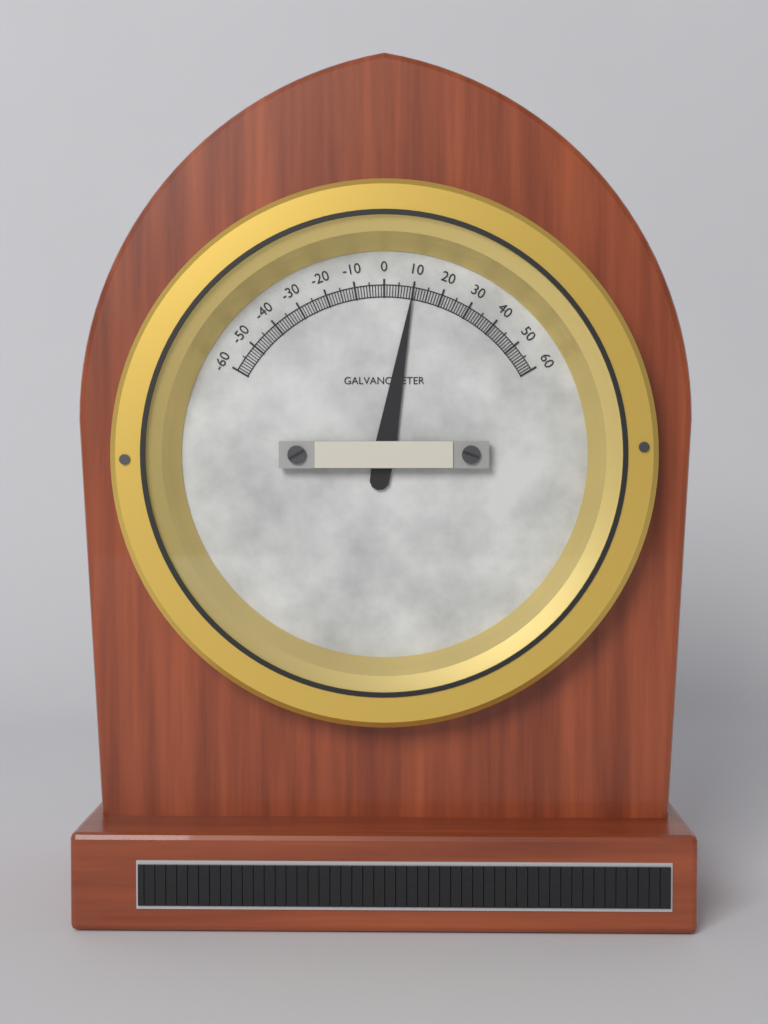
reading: 10 (no unit)
